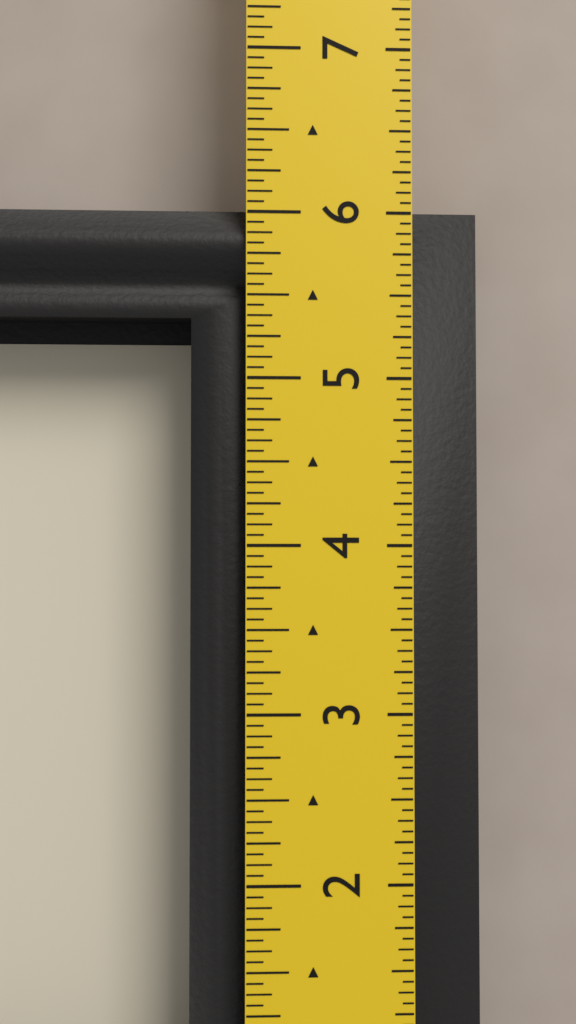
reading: 6.0625 in
